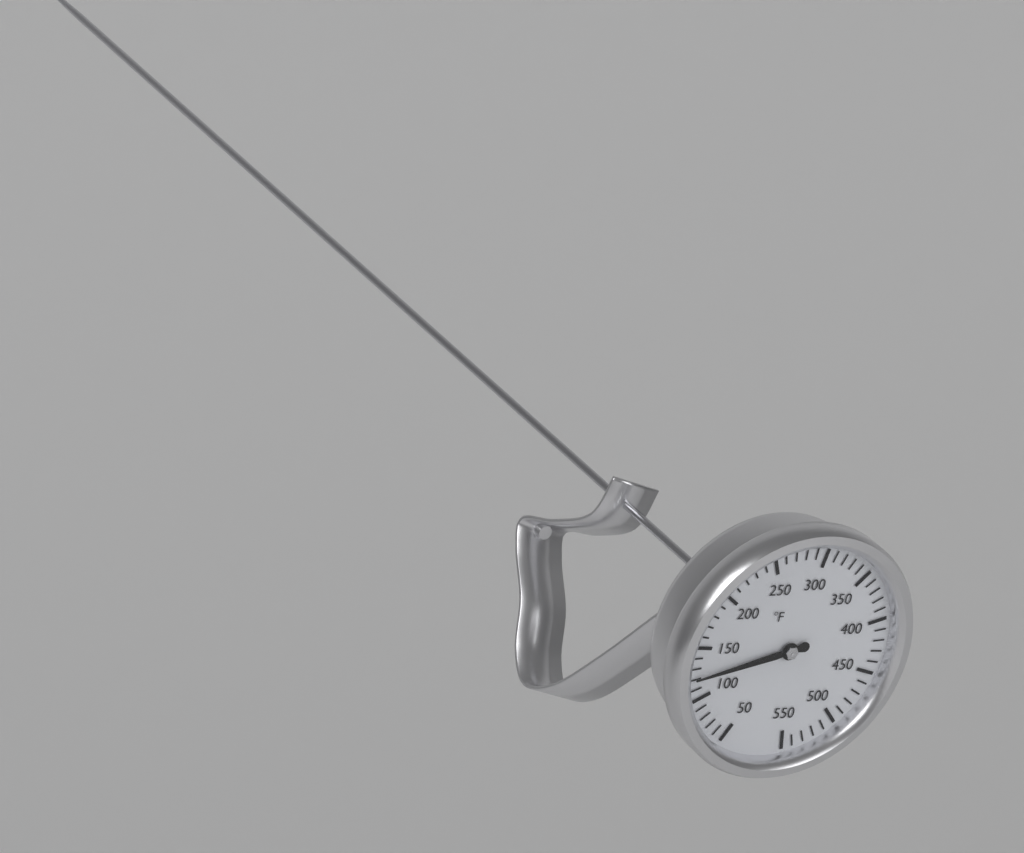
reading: 120 °F
